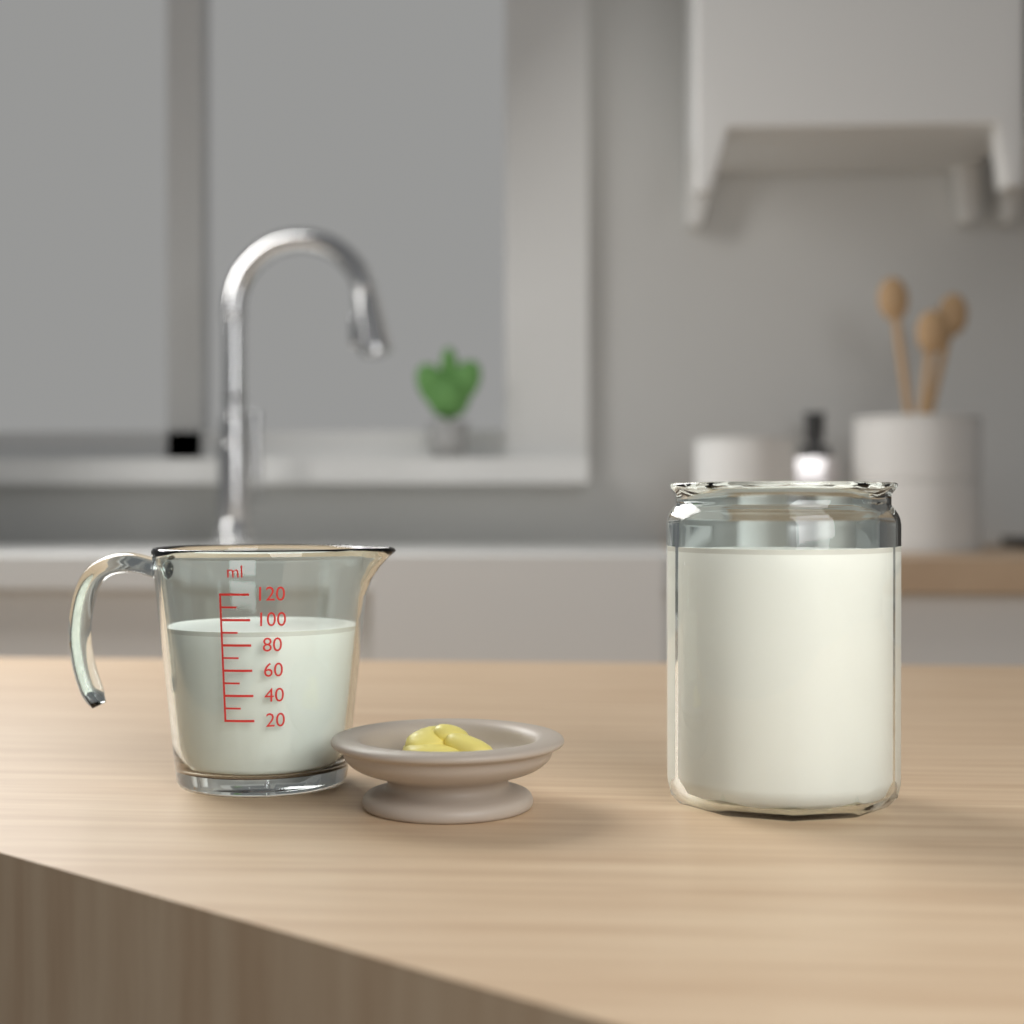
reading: 90 ml
